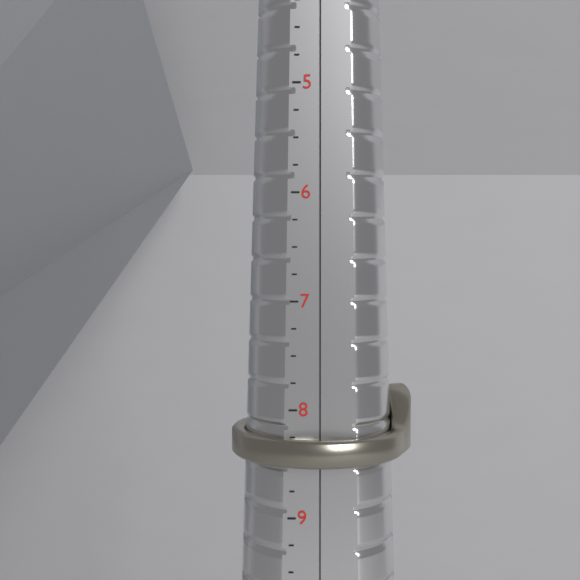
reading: 8.50 (no unit)
